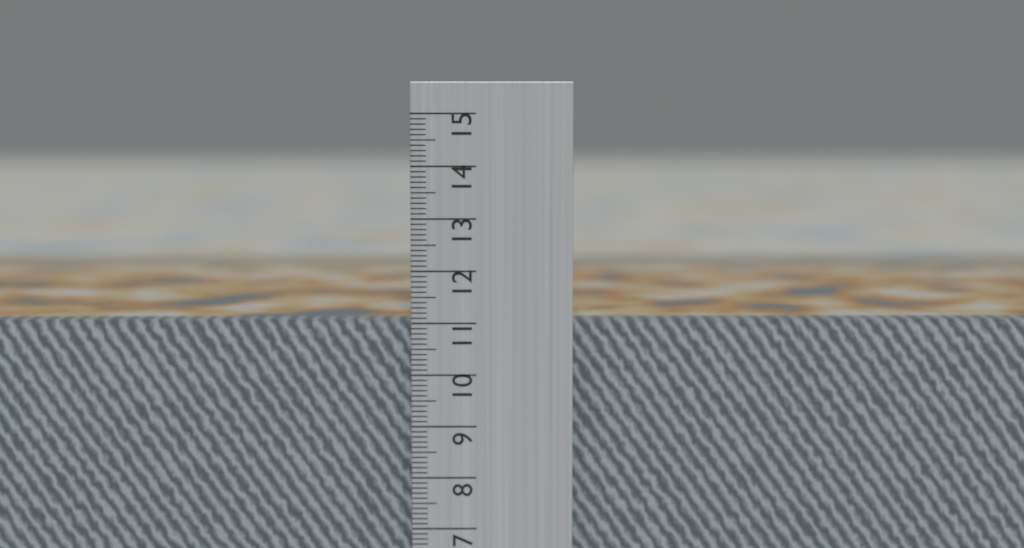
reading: 11.0 cm
